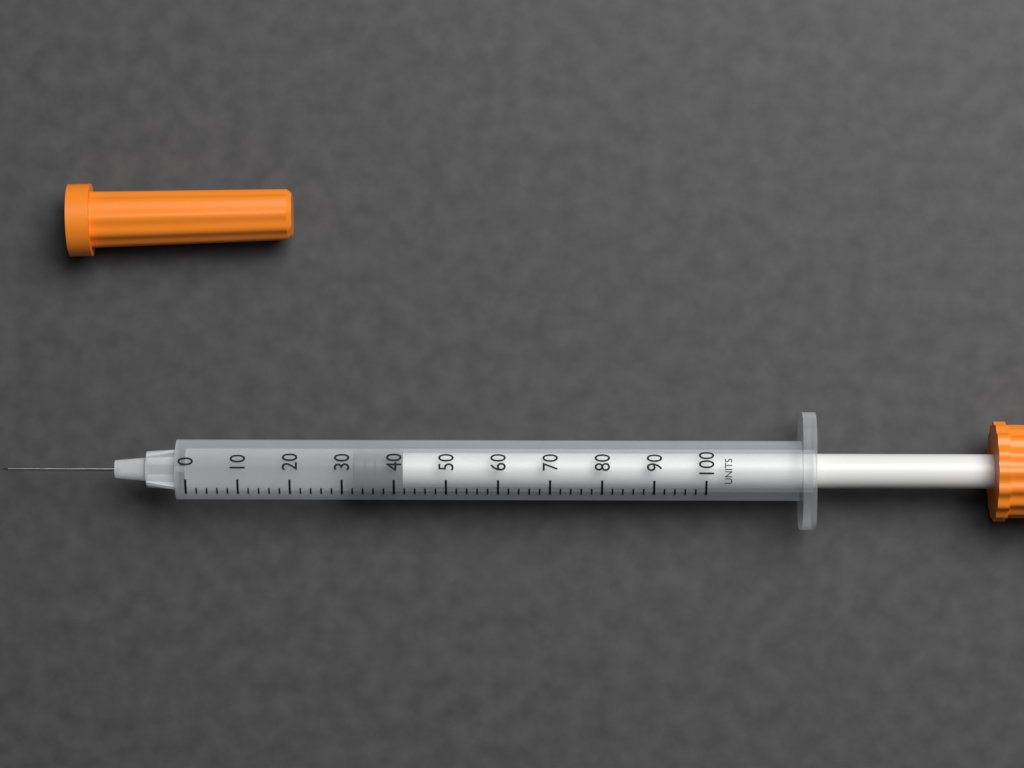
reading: 32 units
